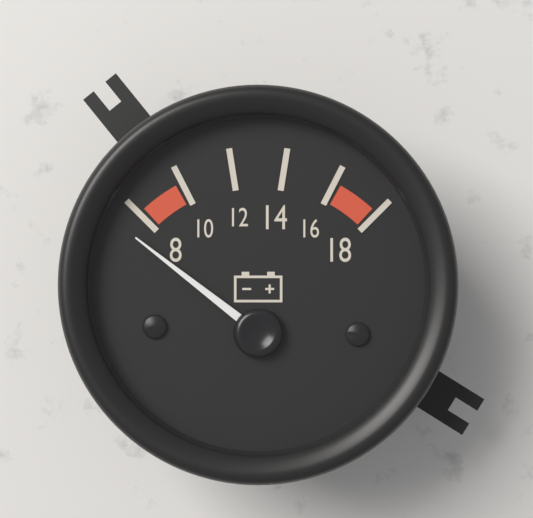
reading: 7.2 (no unit)
